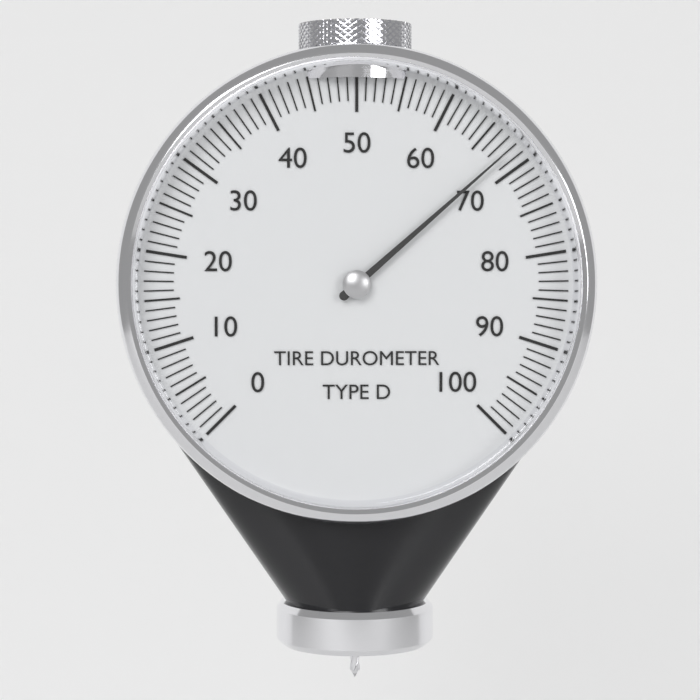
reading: 68 (no unit)
